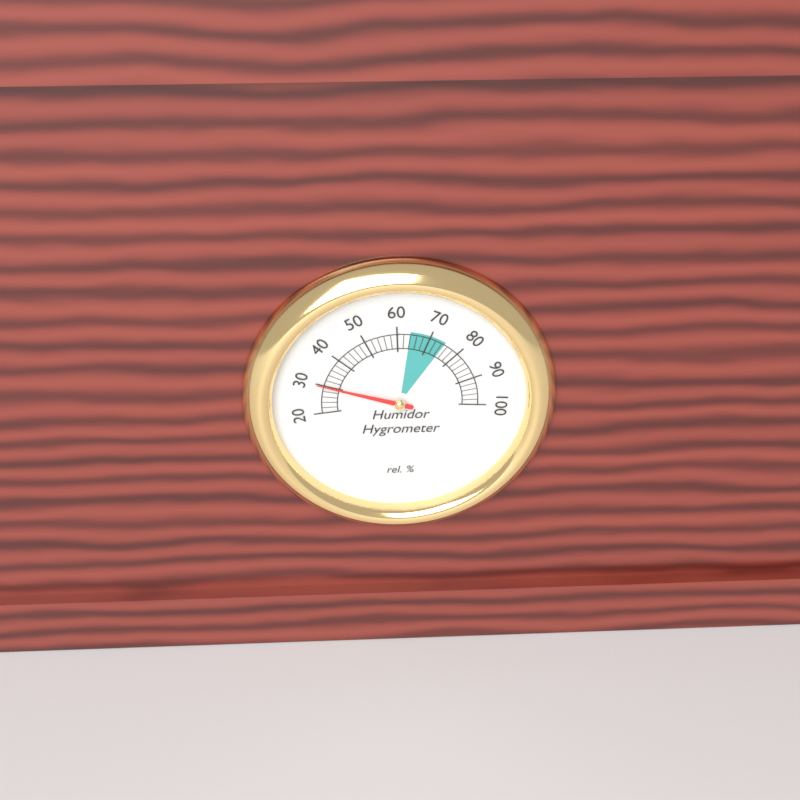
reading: 30 %
